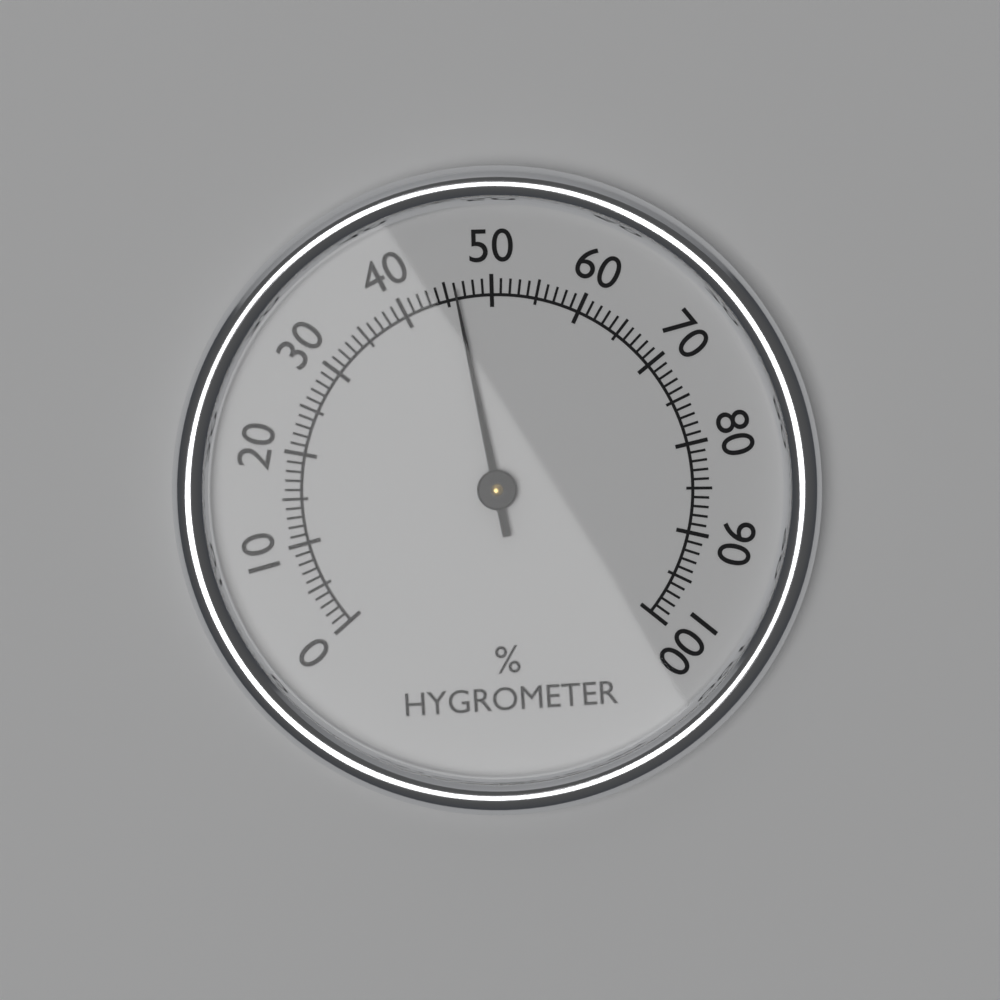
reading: 46 %
